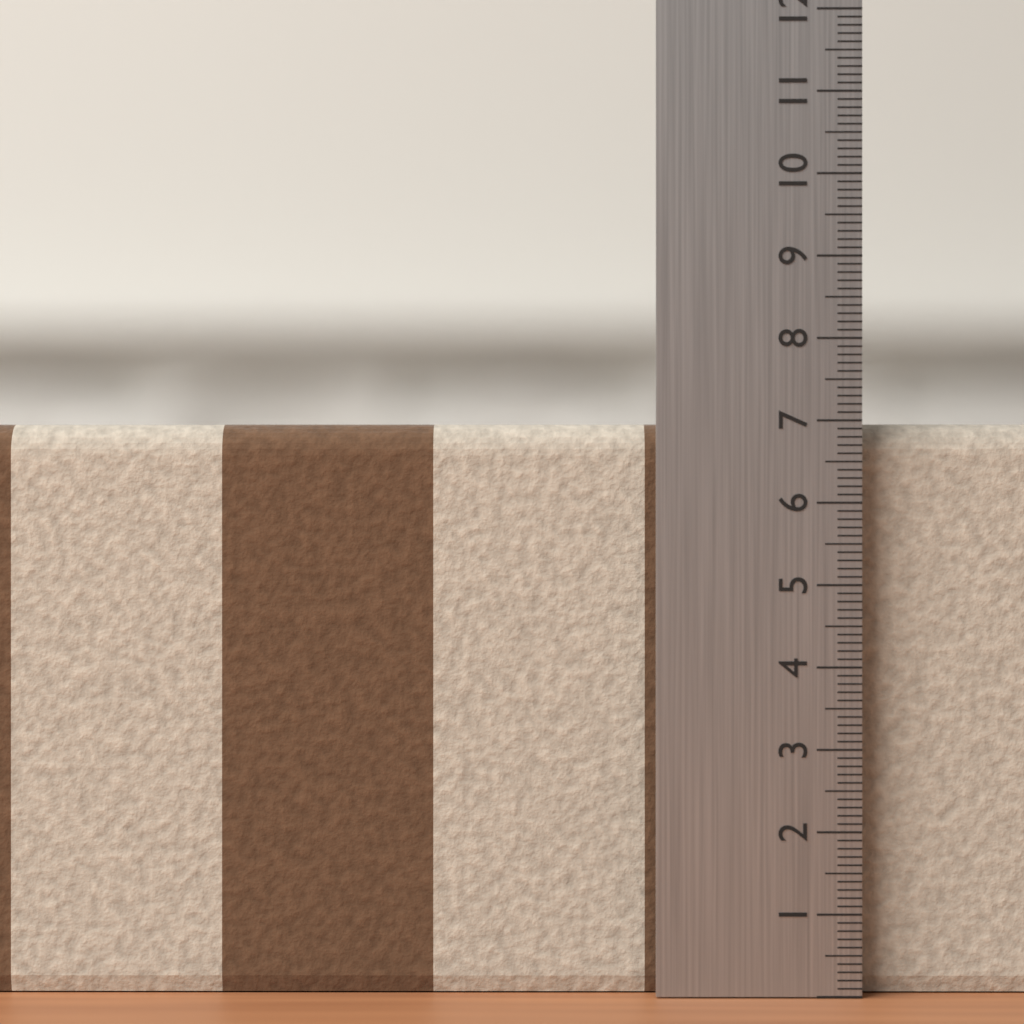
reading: 7.0 (no unit)
